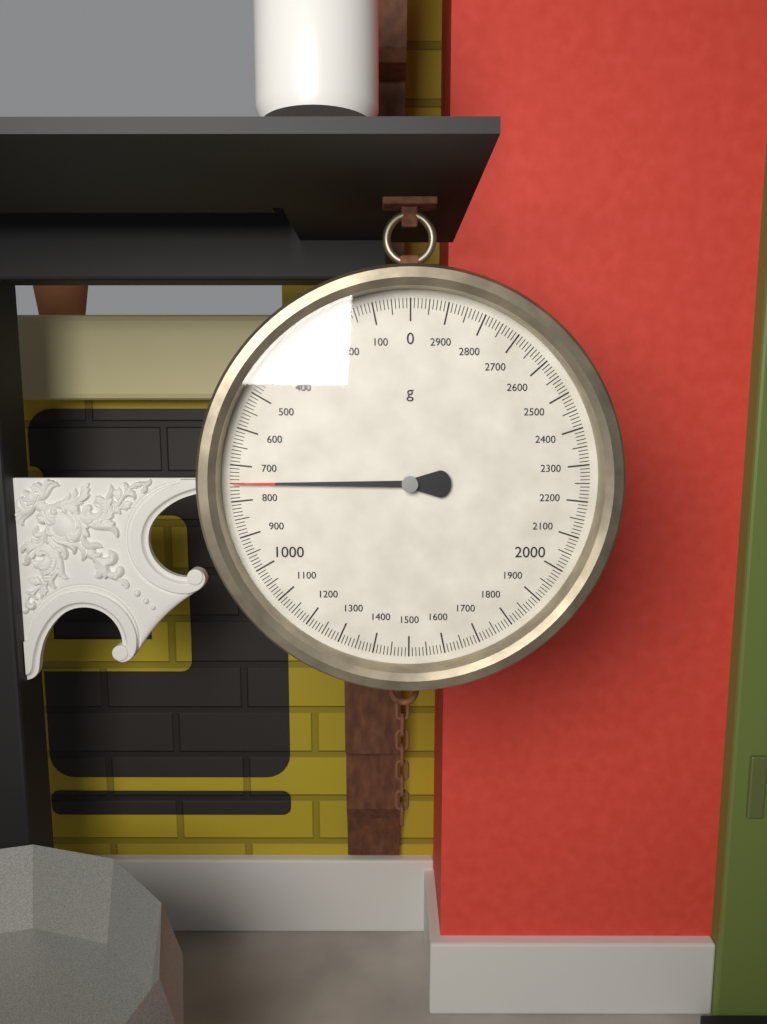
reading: 750 g
